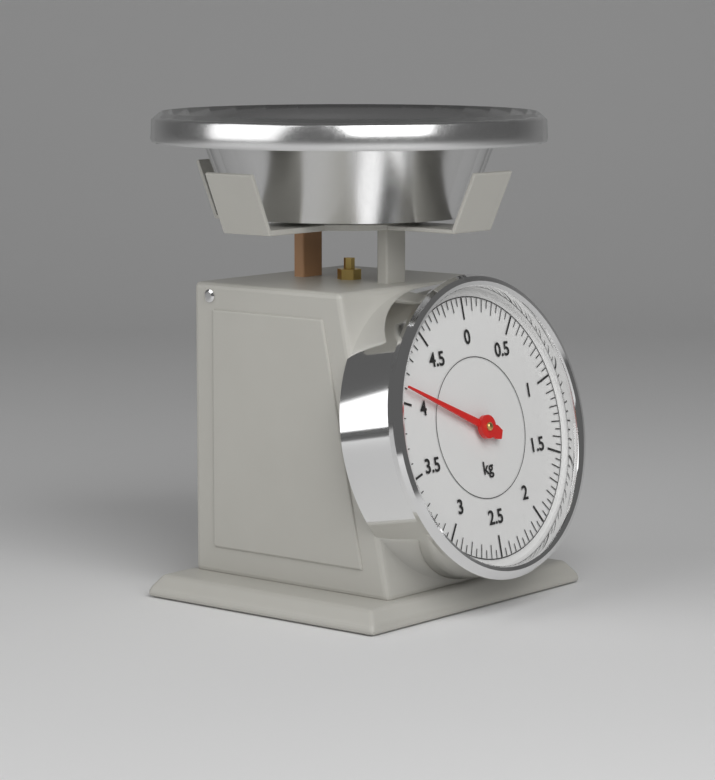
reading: 4.10 kg
